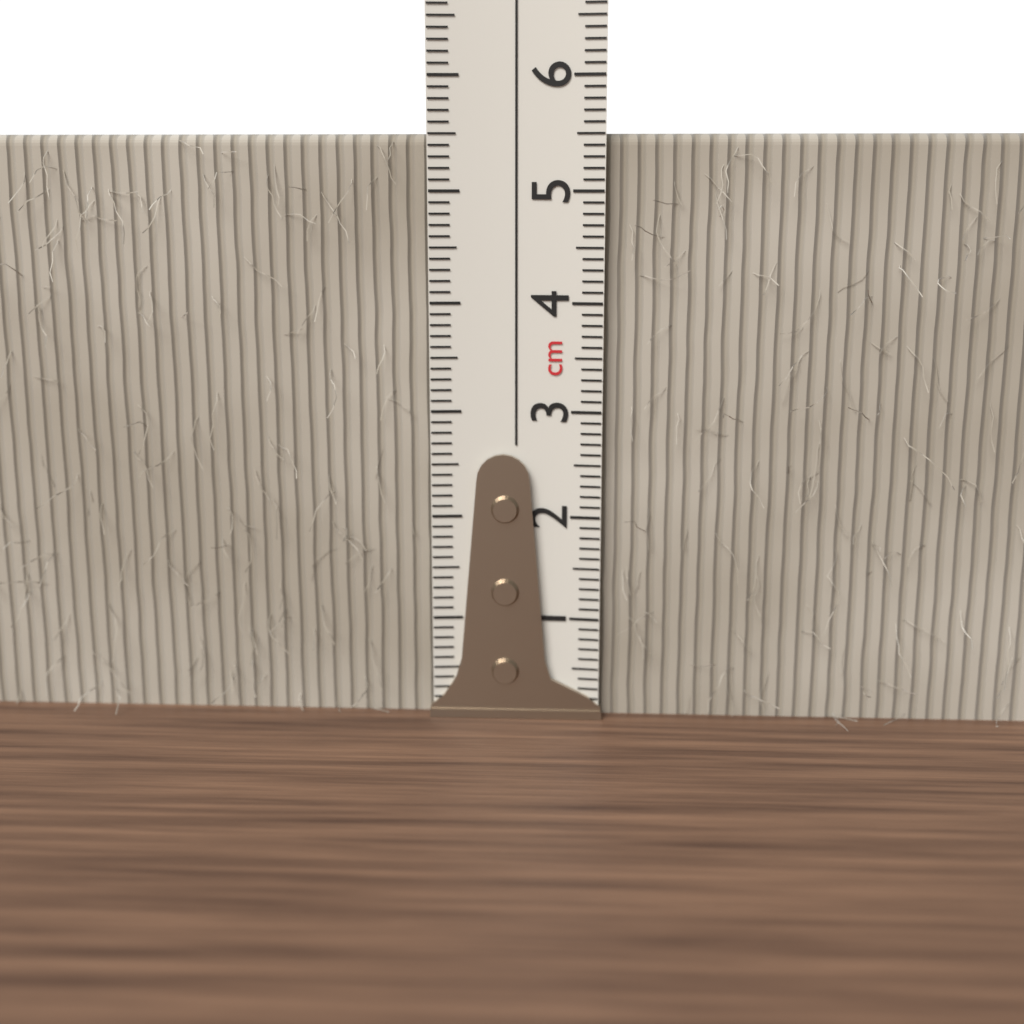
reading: 5.5 cm
